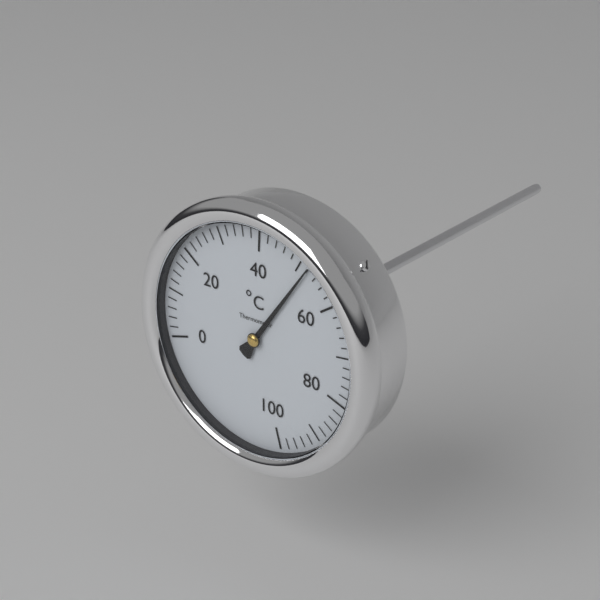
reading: 52 °C
